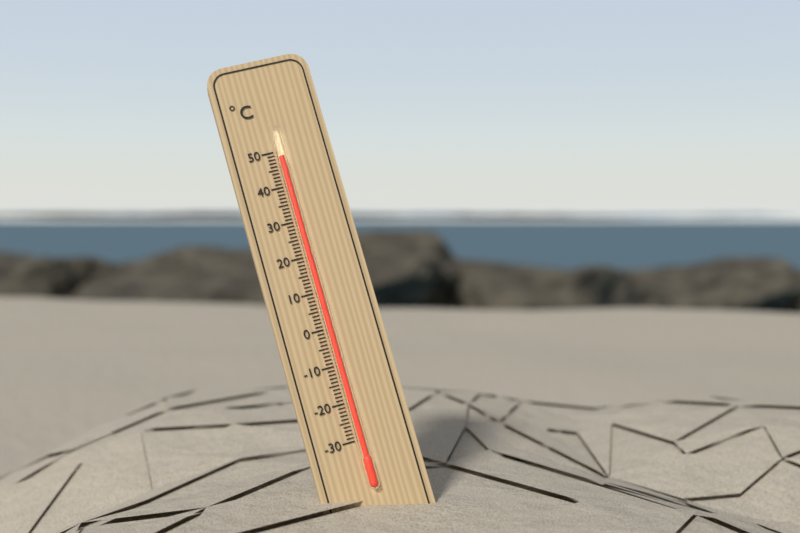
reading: 48 °C
